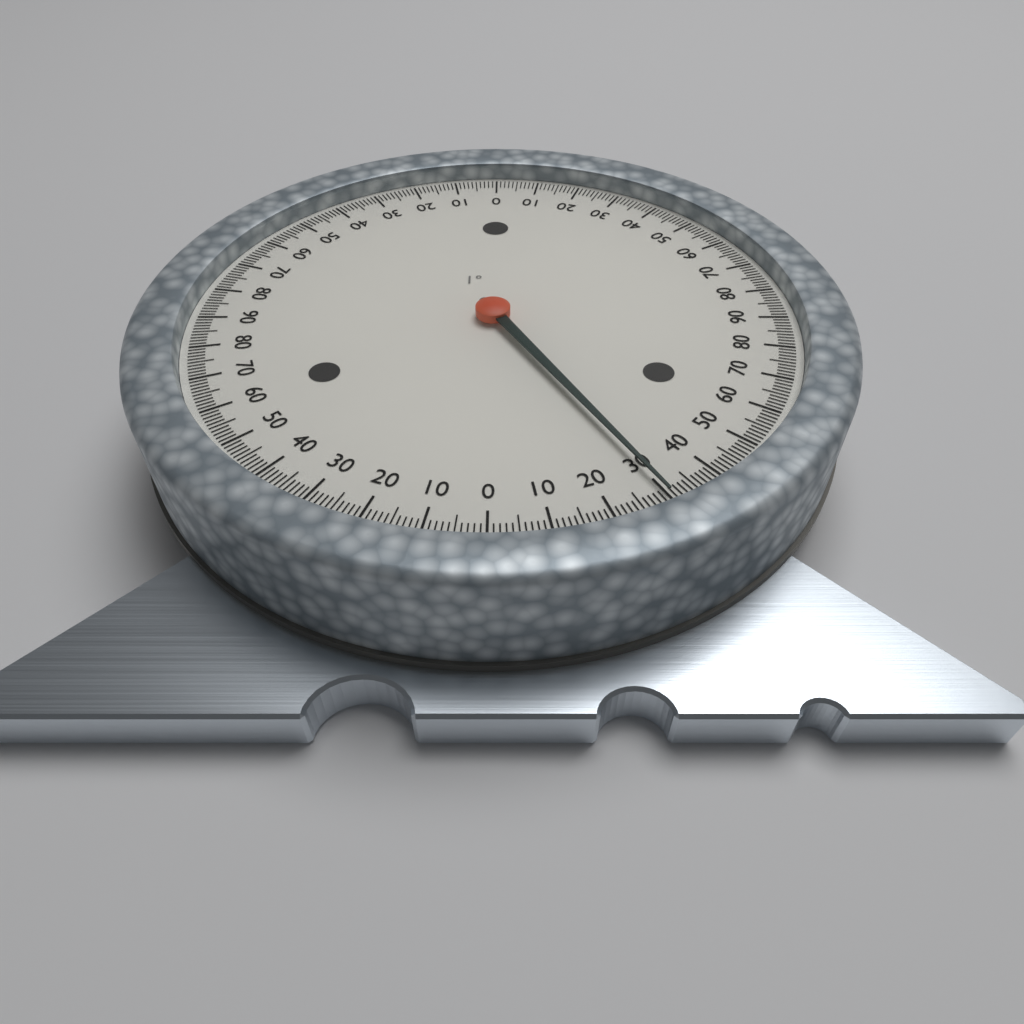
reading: 30 °
